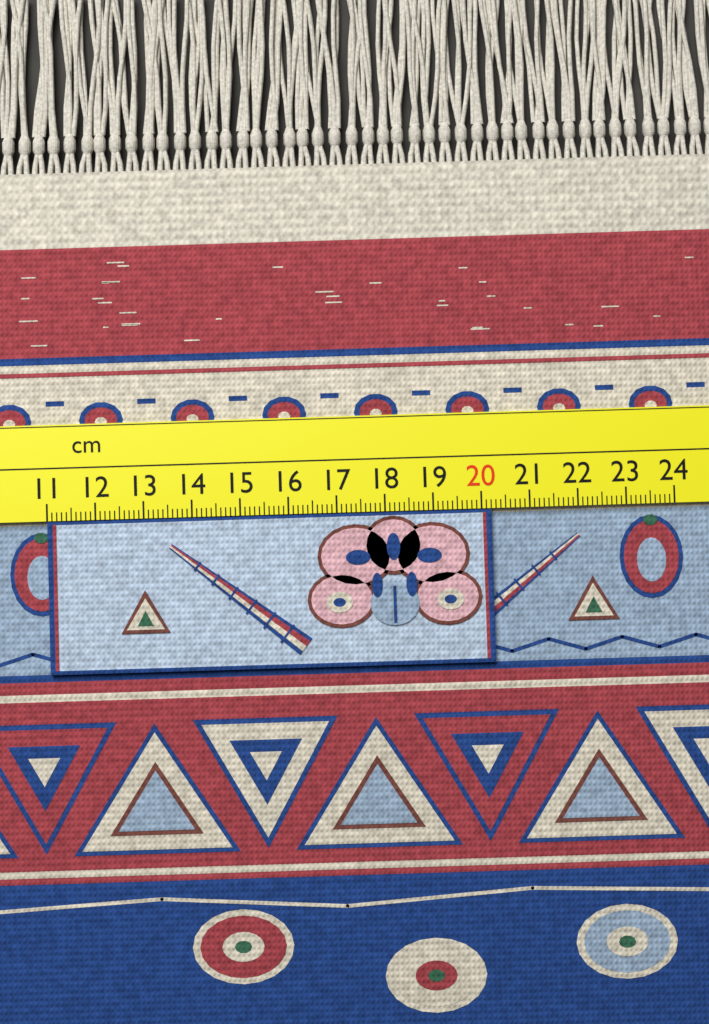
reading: 20.2 cm
